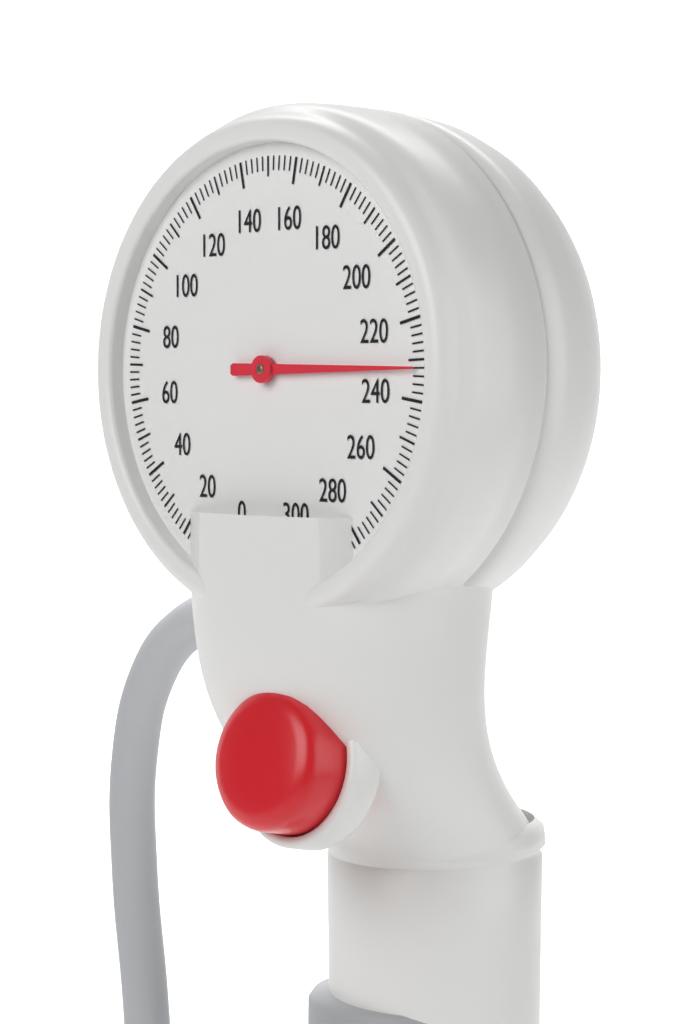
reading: 232 mmHg
